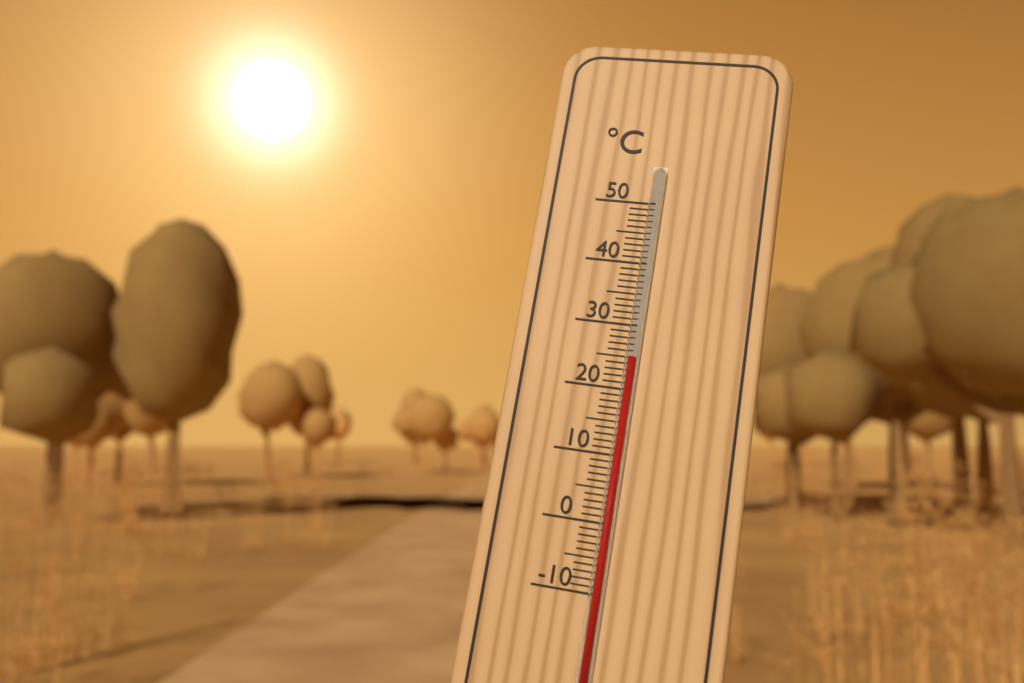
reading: 25 °C
